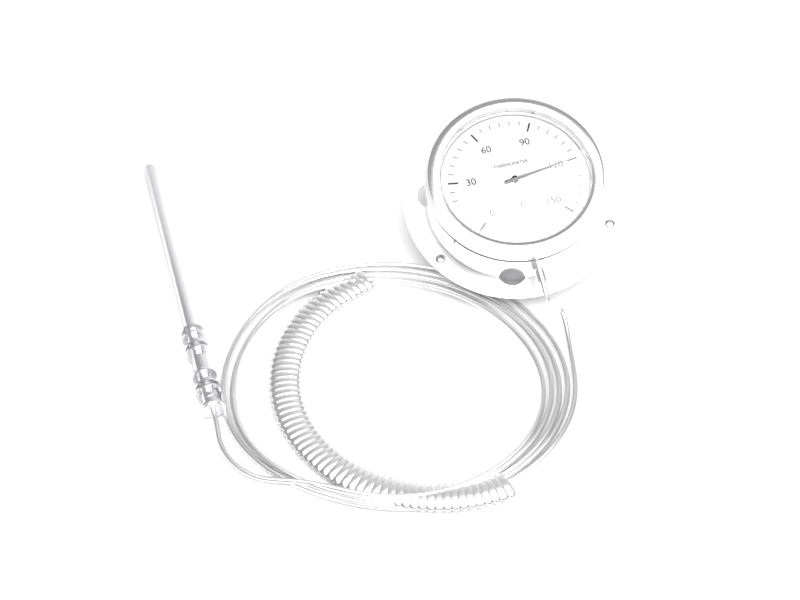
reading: 120 °C
